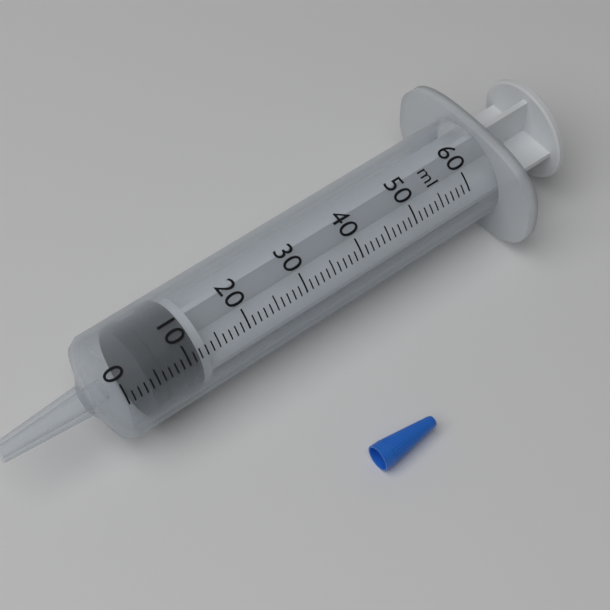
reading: 4 ml
